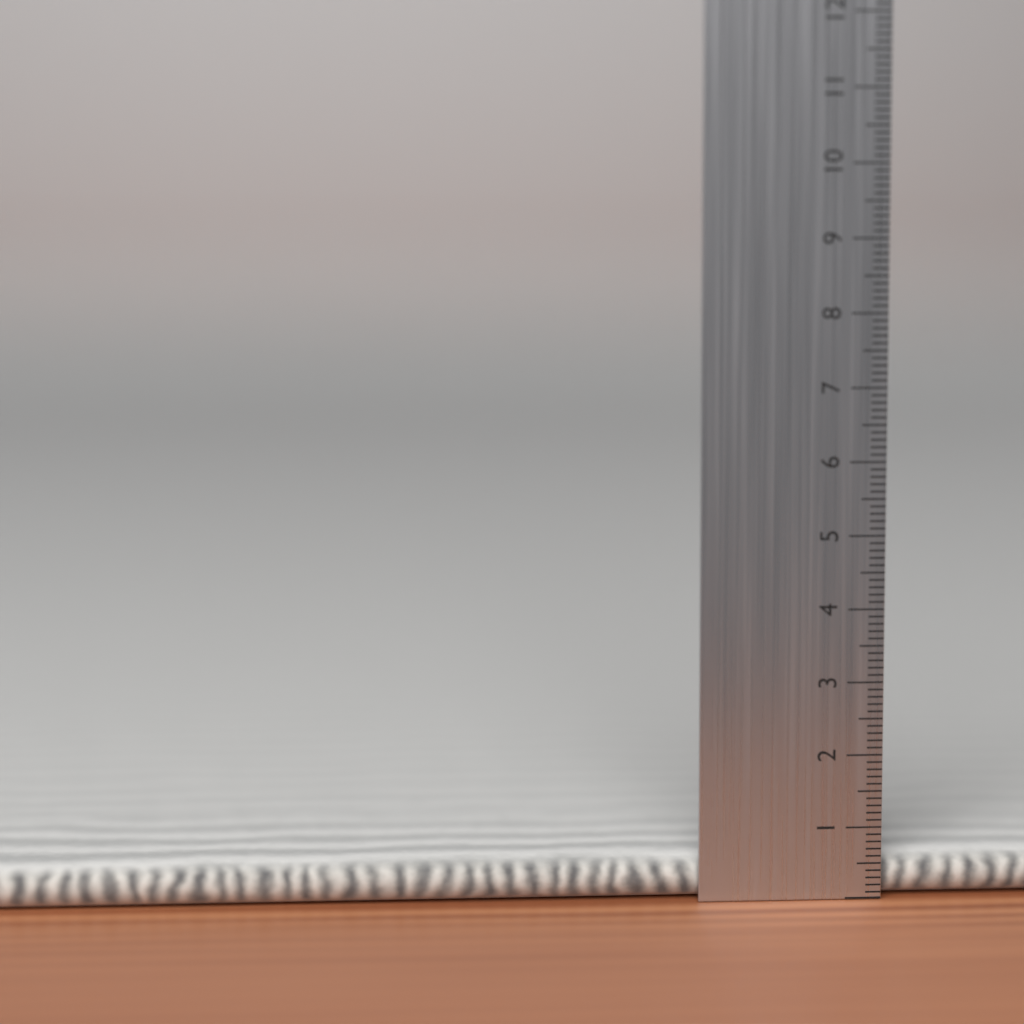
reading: 0.6 cm
